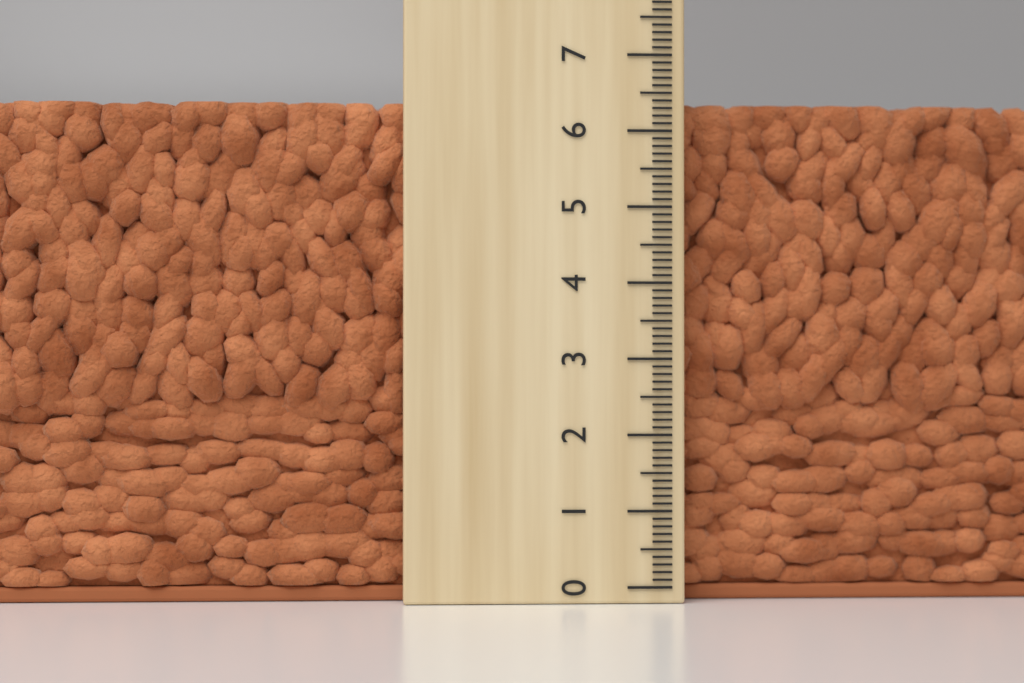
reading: 6.4 (no unit)
